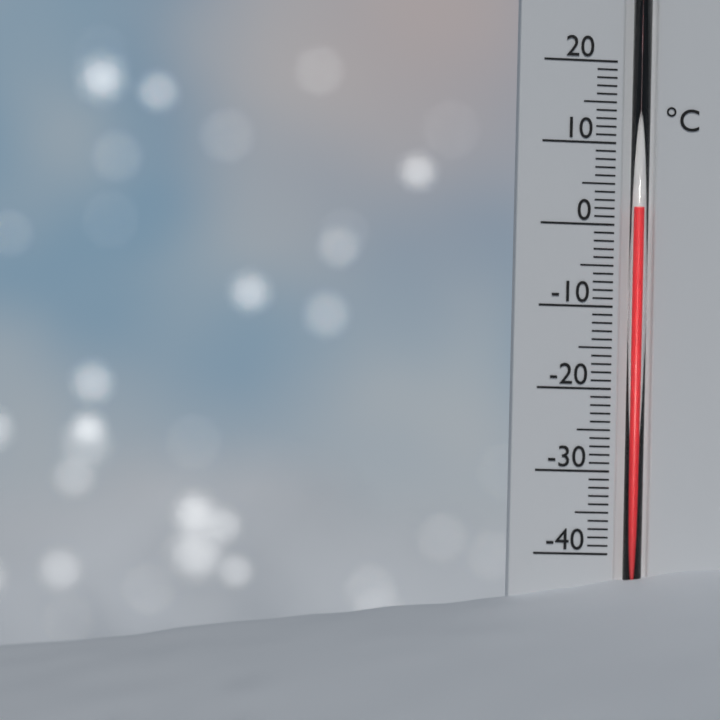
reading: 2 °C
